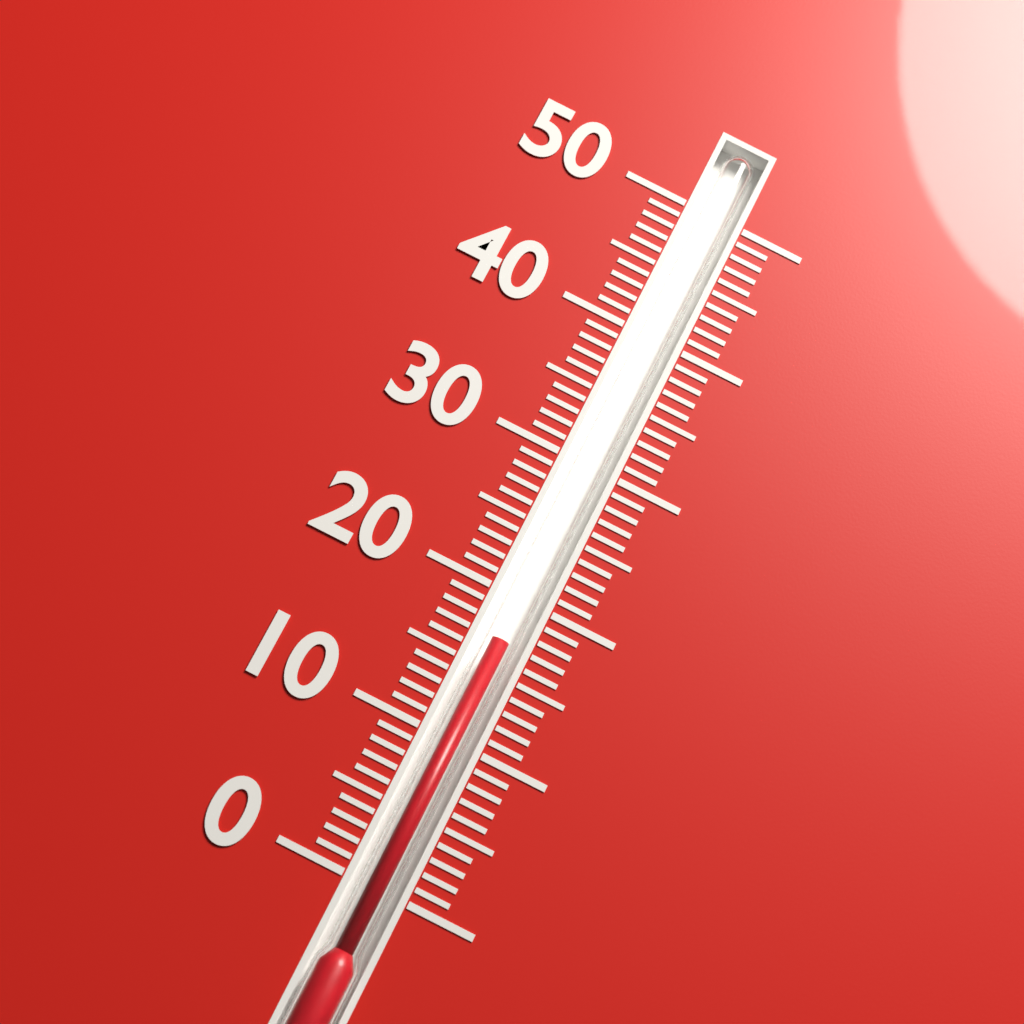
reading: 17 (no unit)
